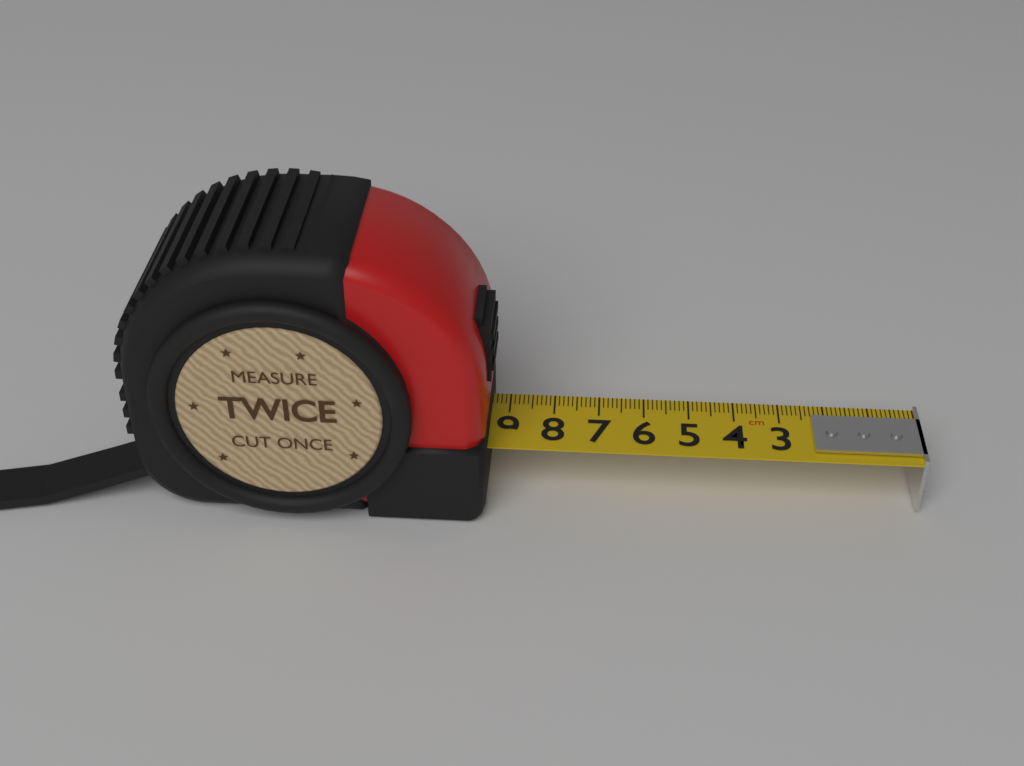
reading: 9.4 cm
